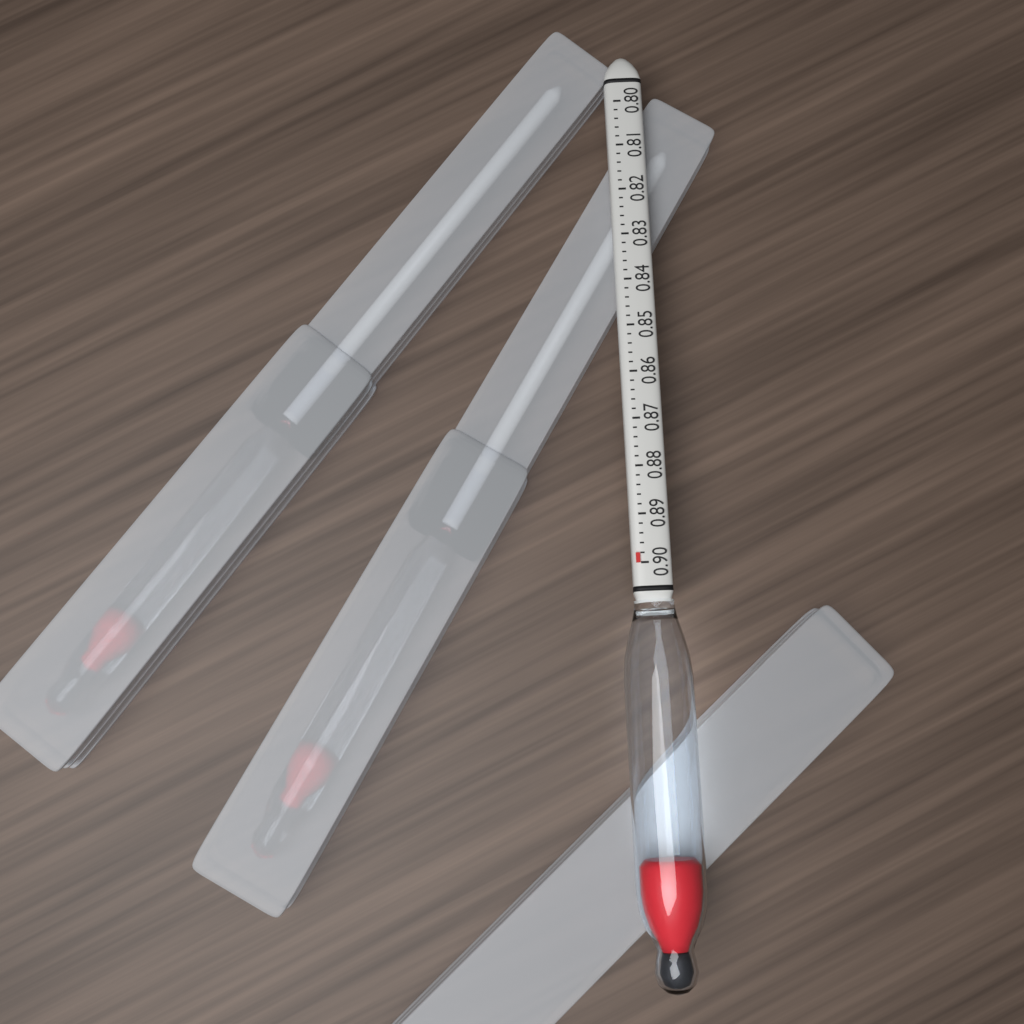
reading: 0.898 (no unit)
